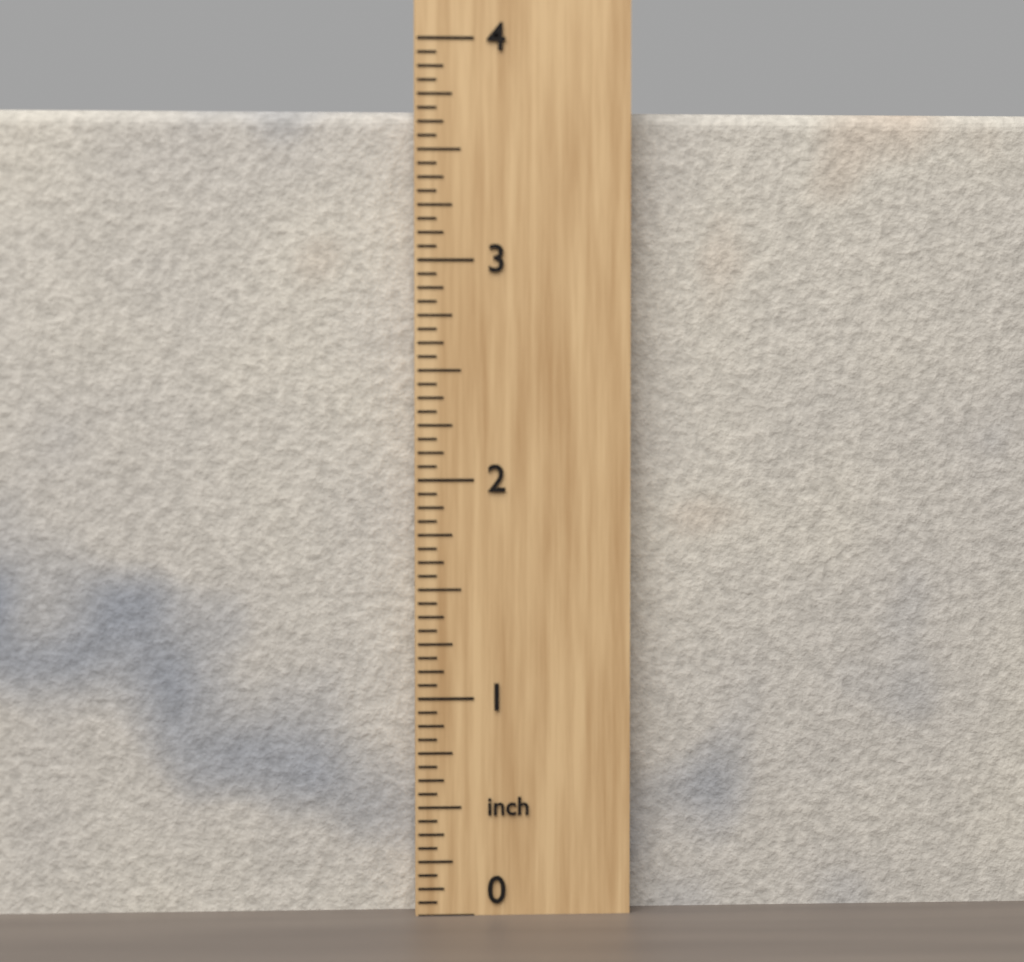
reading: 3.6875 inch
